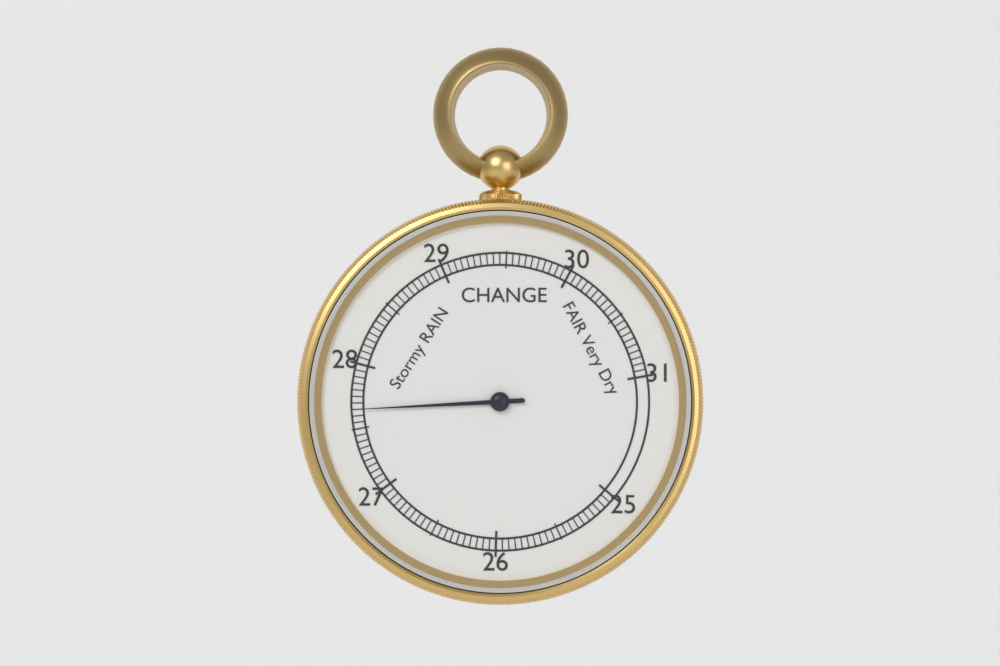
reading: 27.65 inHg
